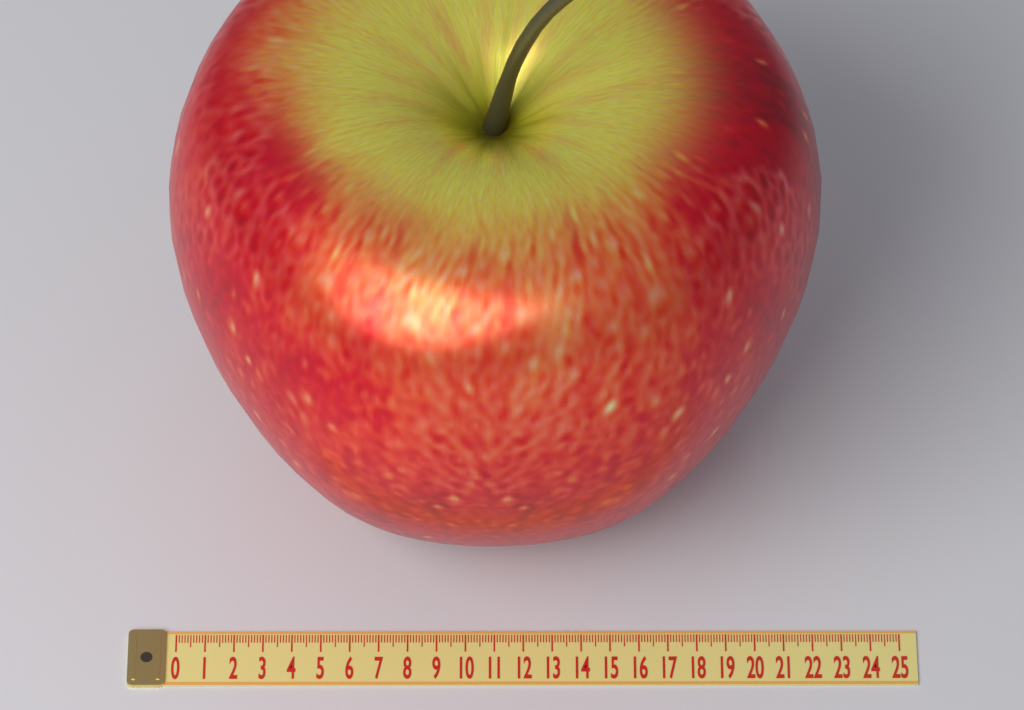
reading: 22.1 (no unit)
